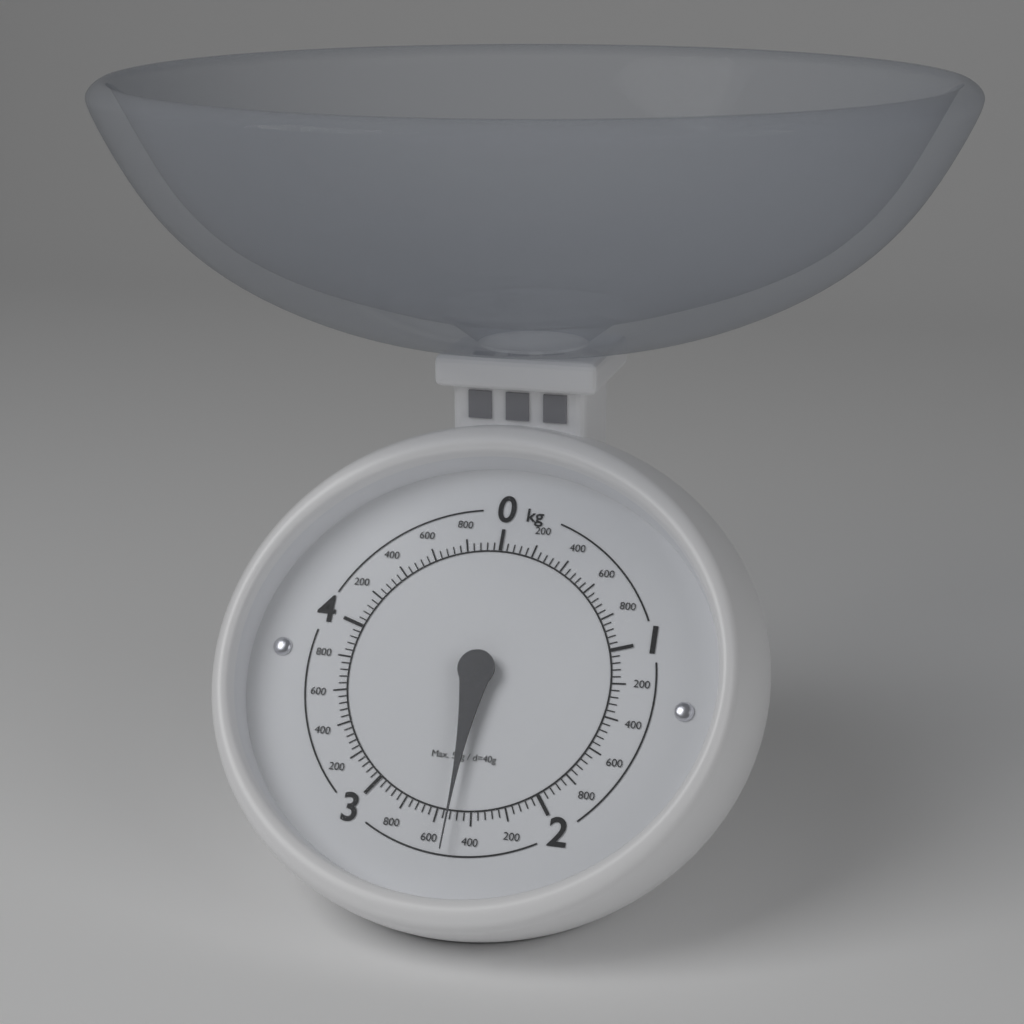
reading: 2.52 kg
